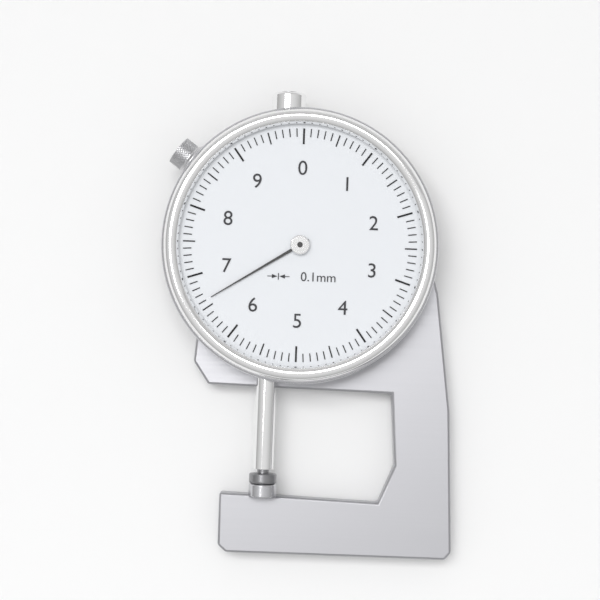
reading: 6.6 mm
